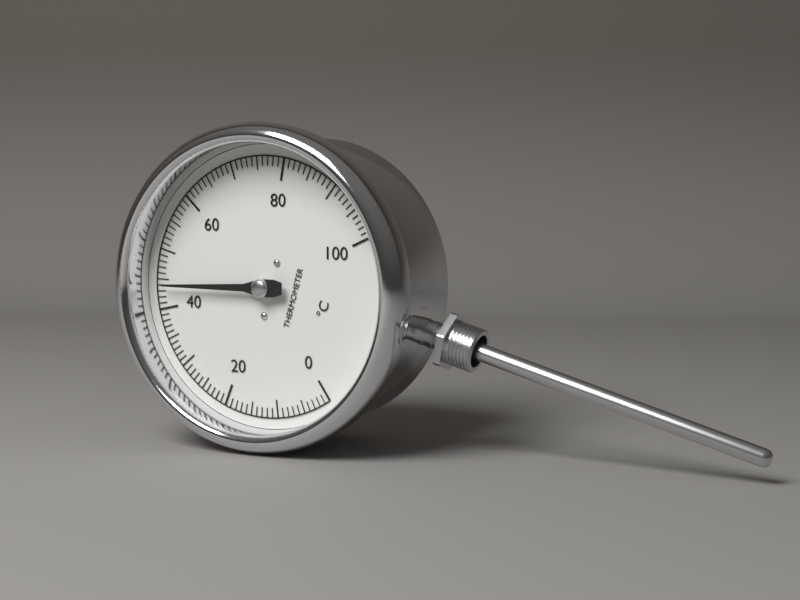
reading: 44 °C
